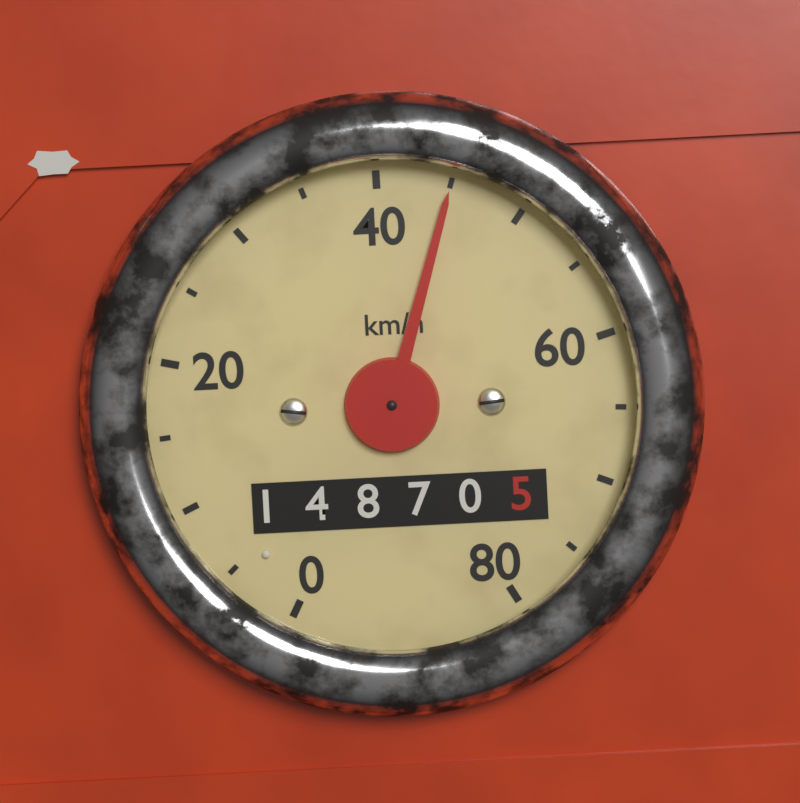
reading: 45 km/h
